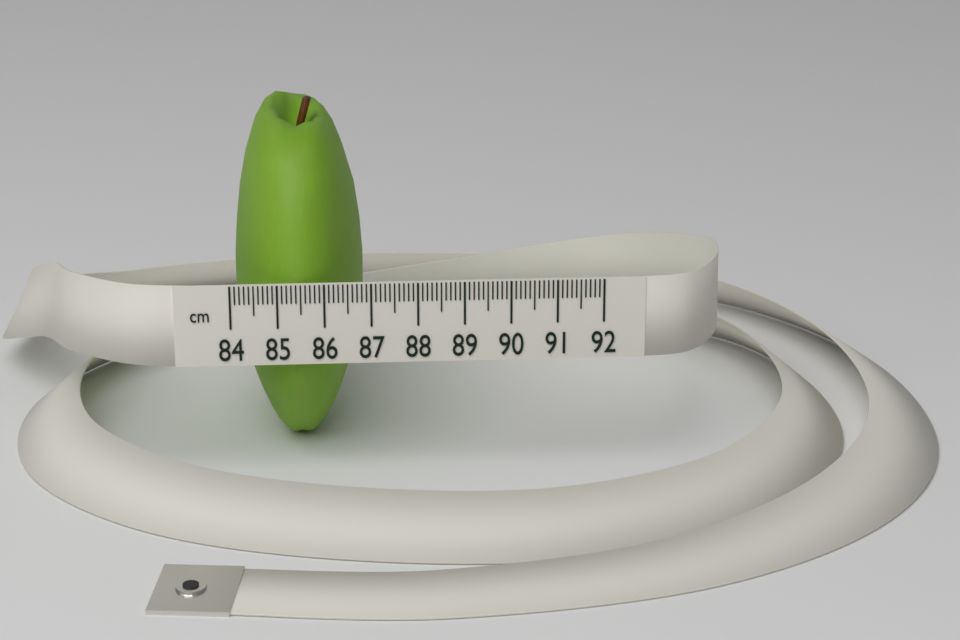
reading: 86.9 cm
